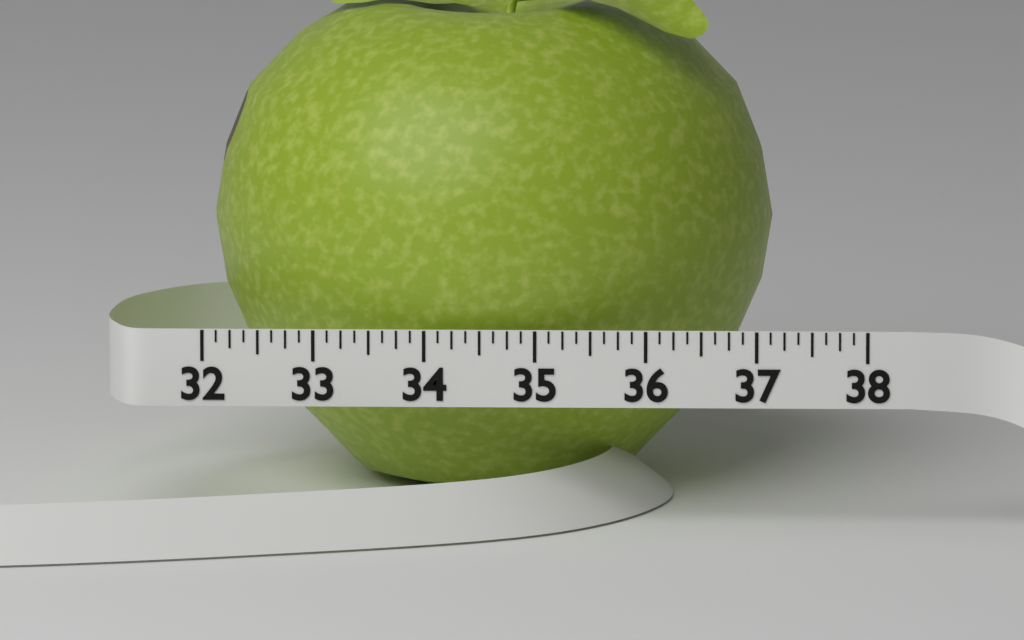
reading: 37.125 (no unit)
